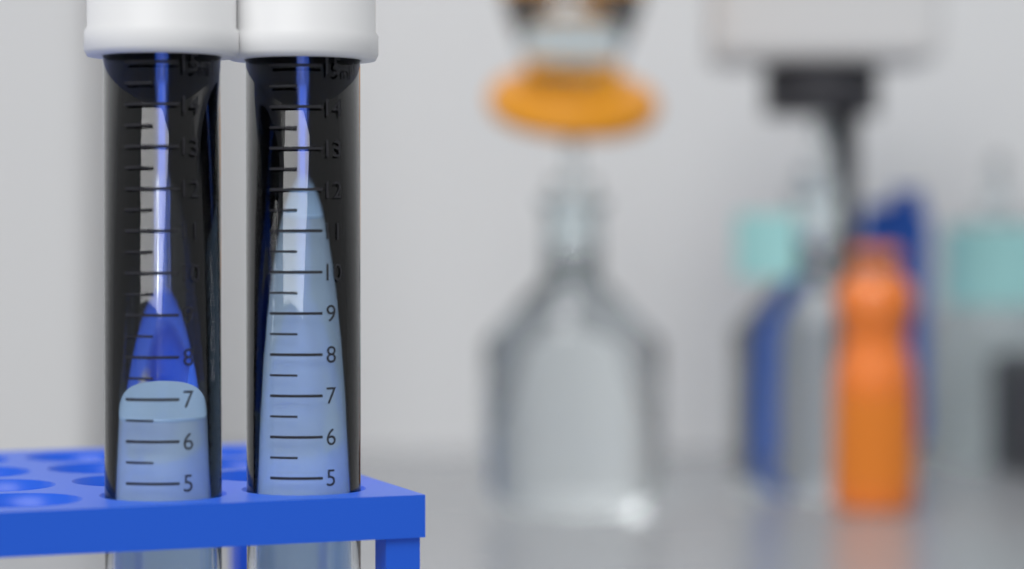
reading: 6.5 ml
